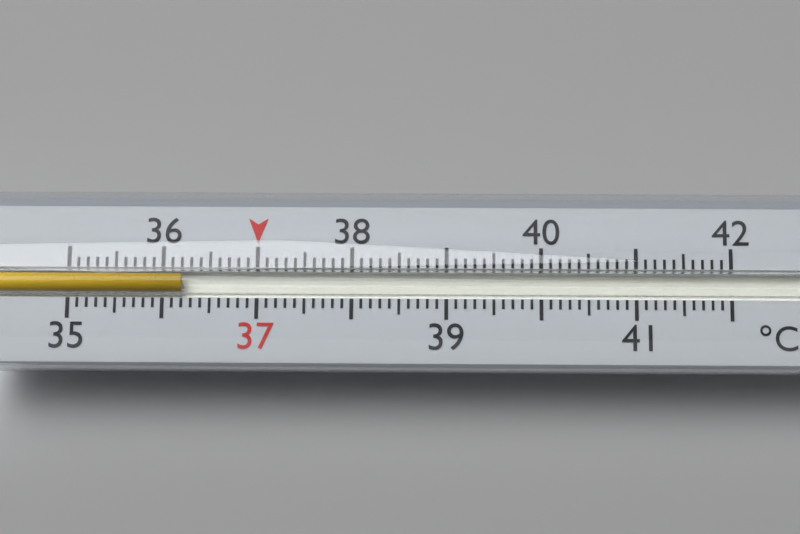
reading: 36.2 °C
